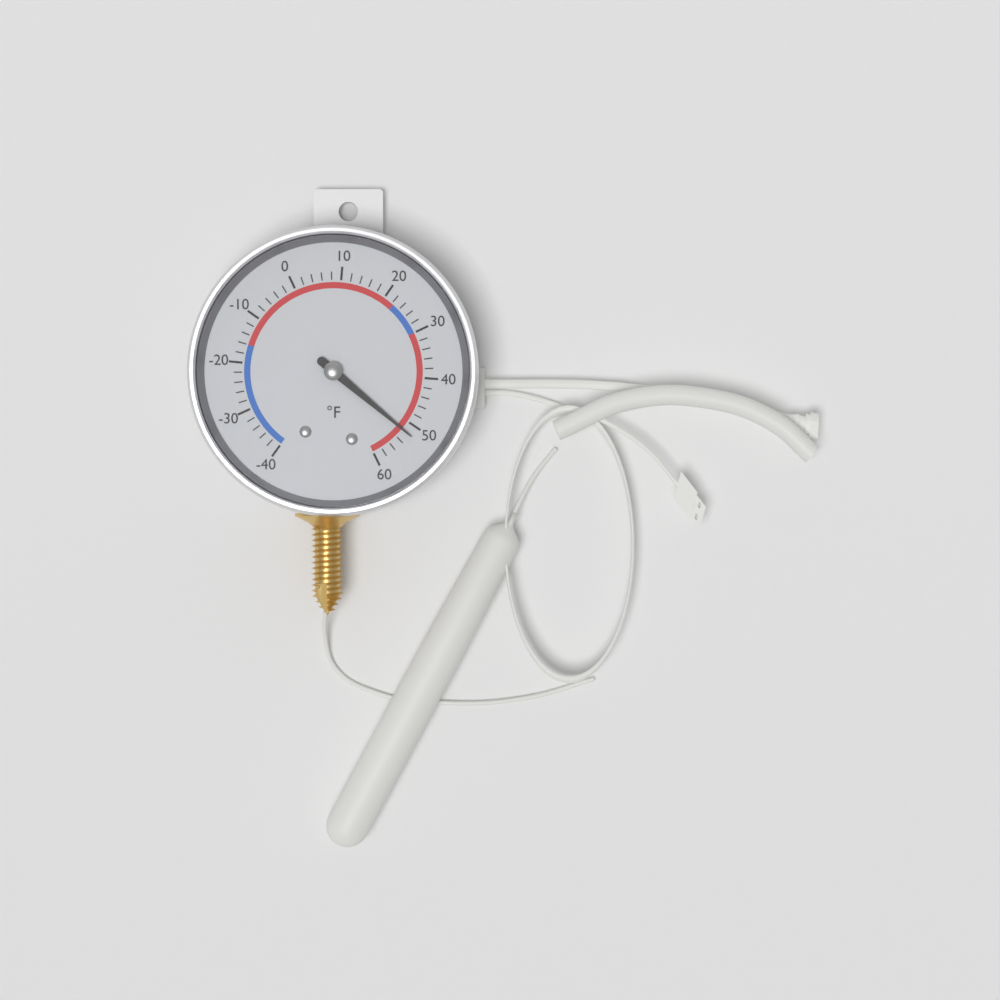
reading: 52 °F
